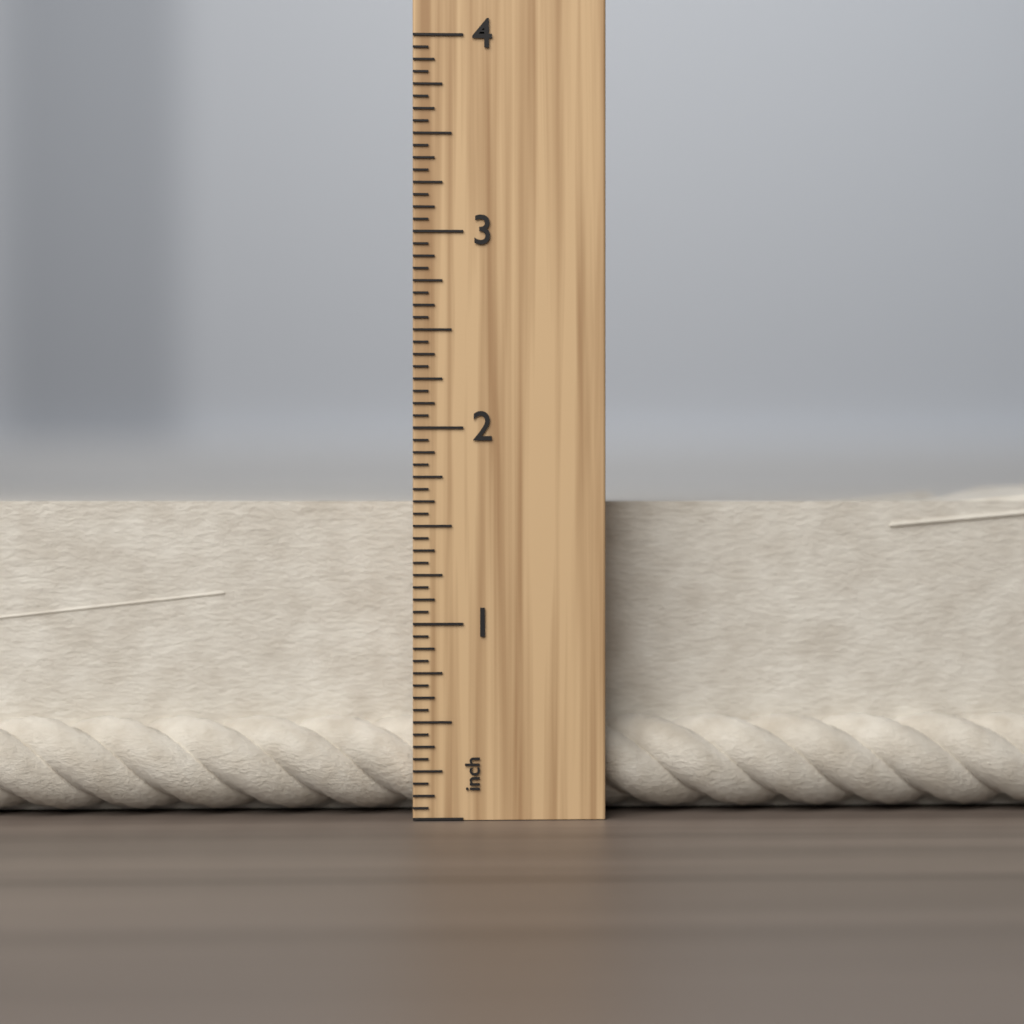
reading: 1.7500 inch
